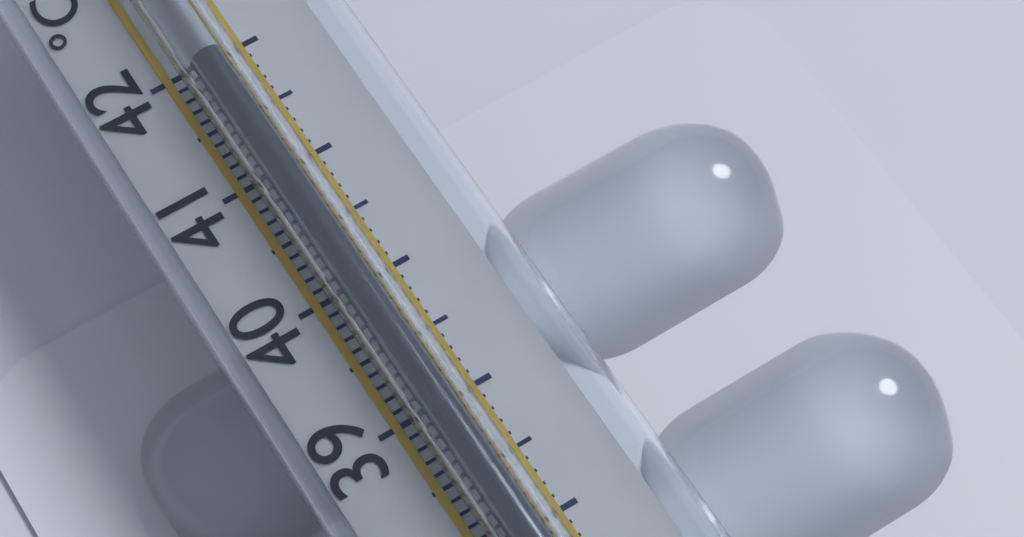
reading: 41.9 °C
